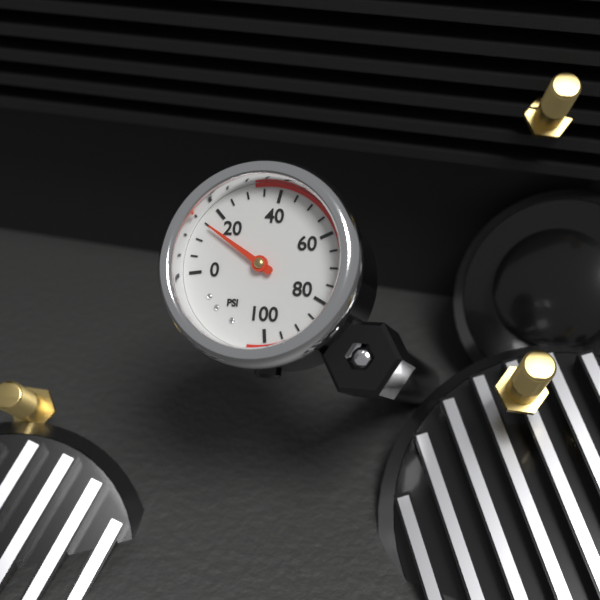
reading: 15 psi
